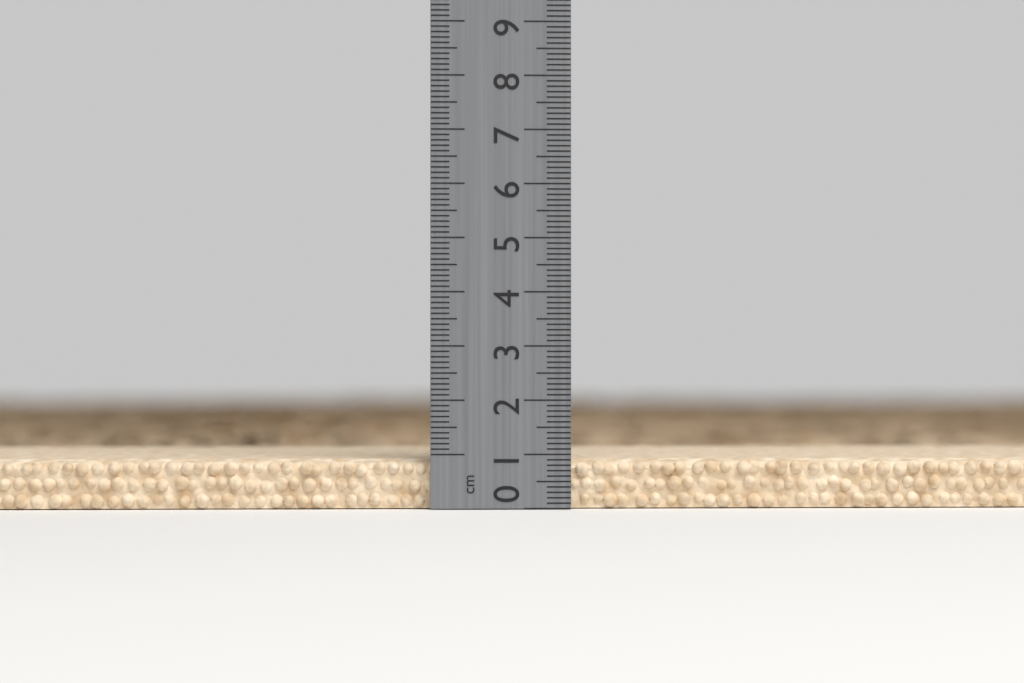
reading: 0.9 cm
